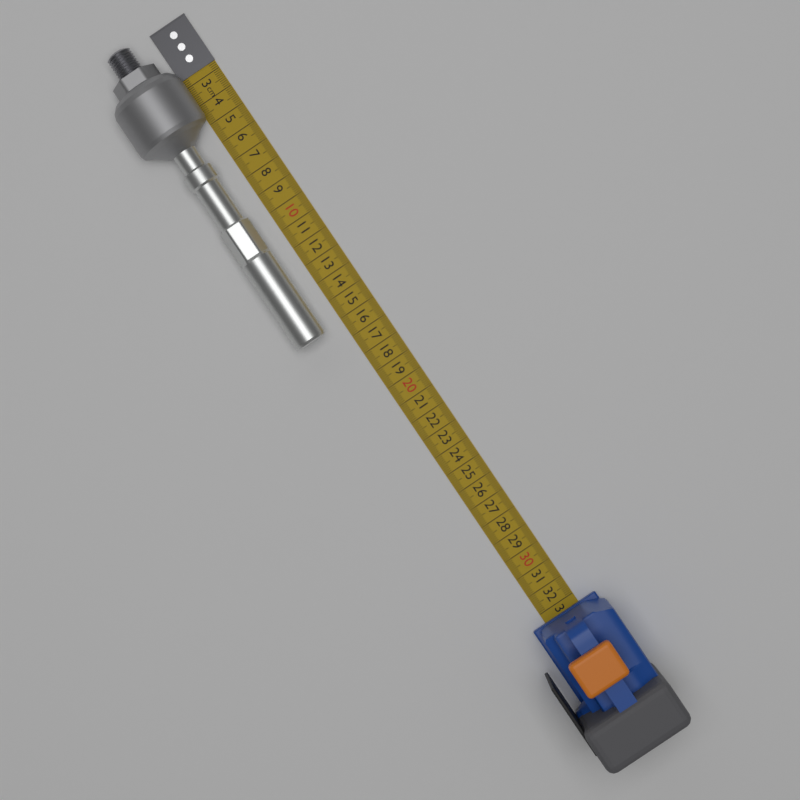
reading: 16.2 cm
